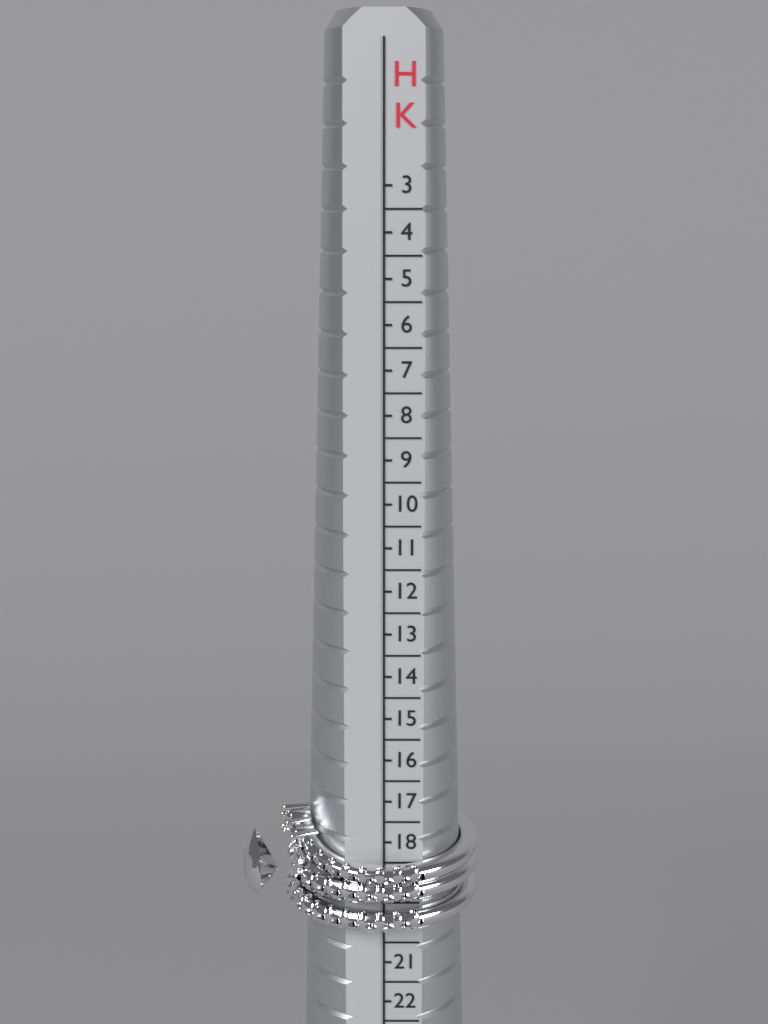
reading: 20.0 HK
